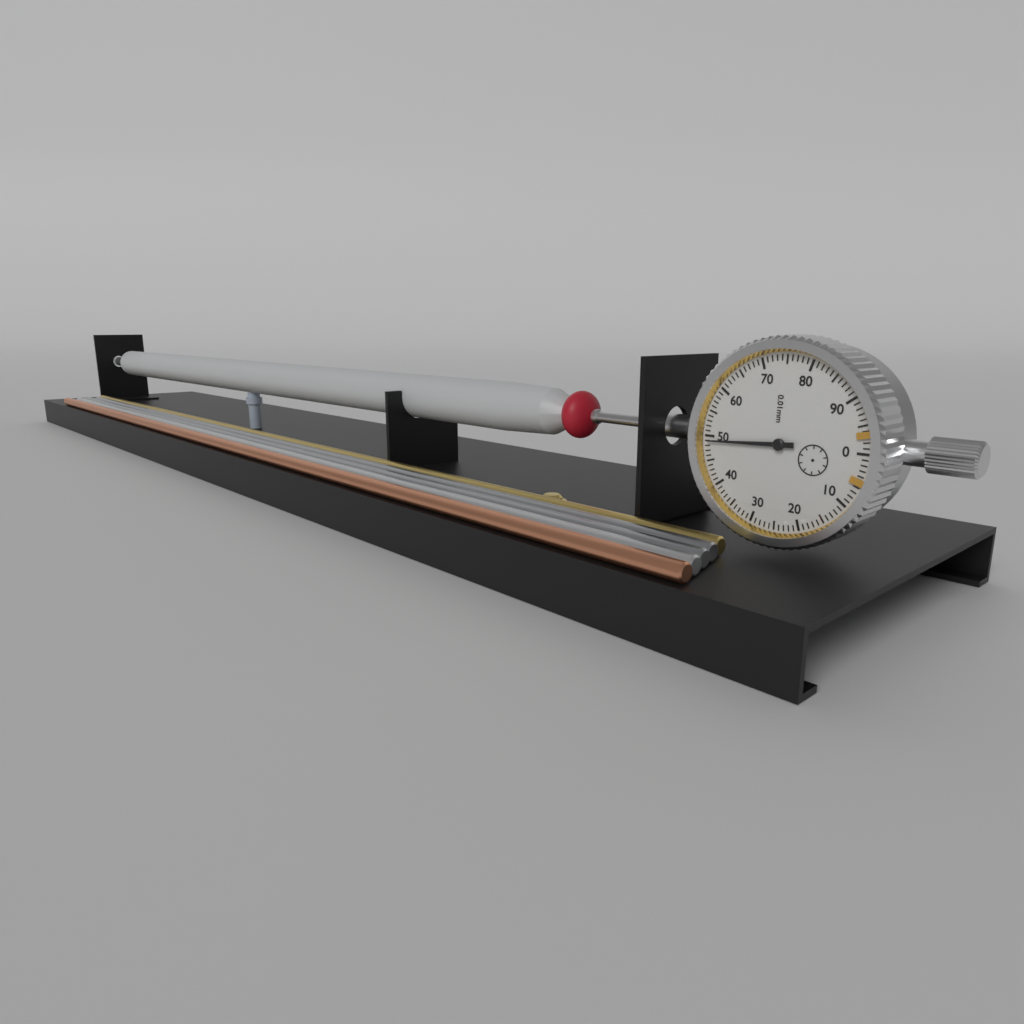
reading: 0.49 mm
